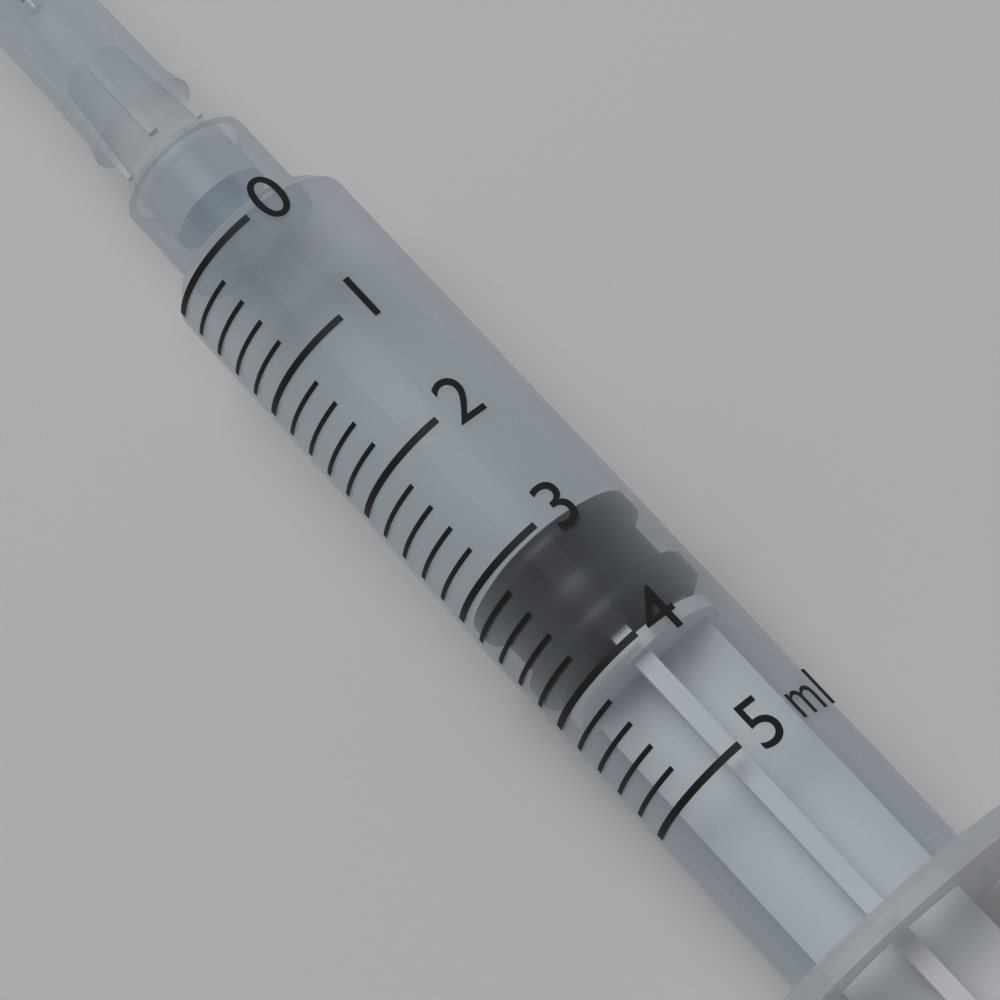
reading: 3.0 ml
